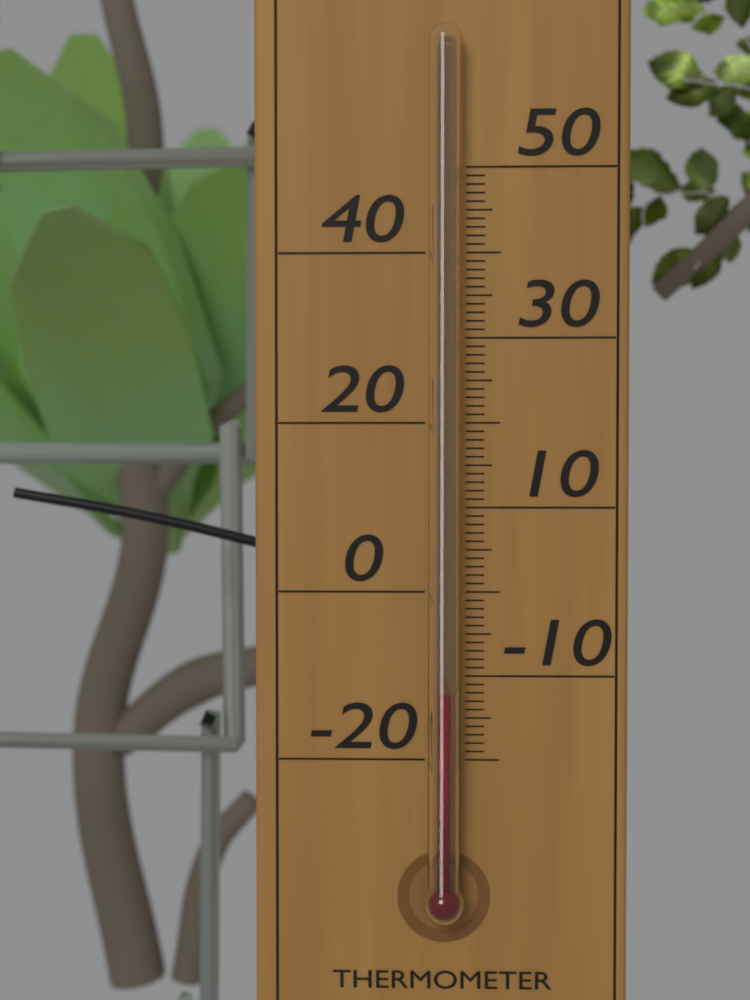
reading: -12 °C
